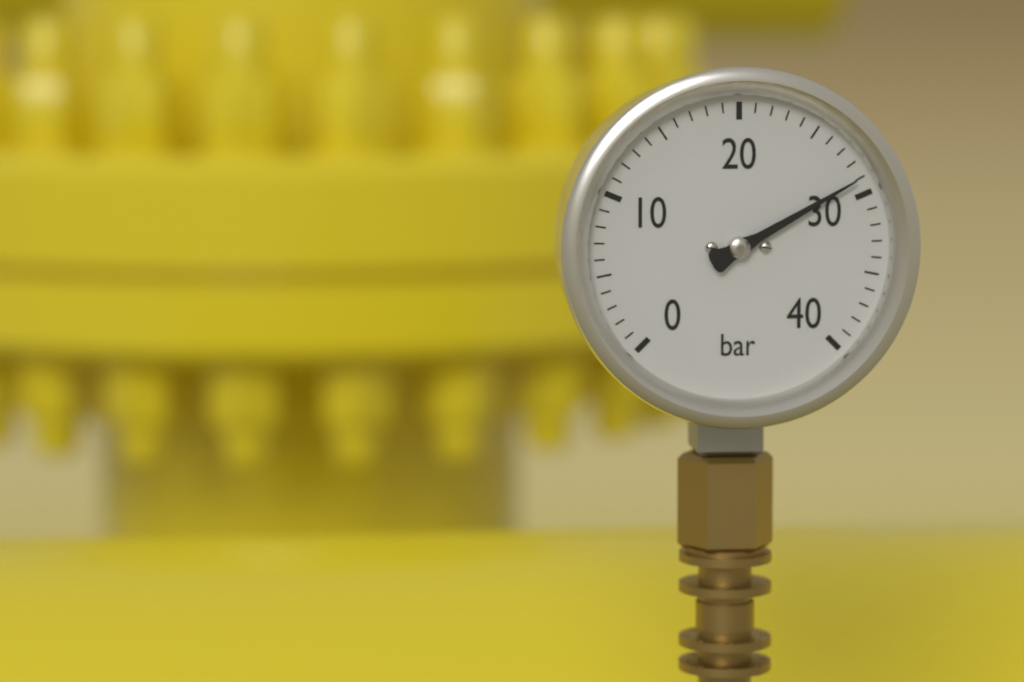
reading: 29 bar
